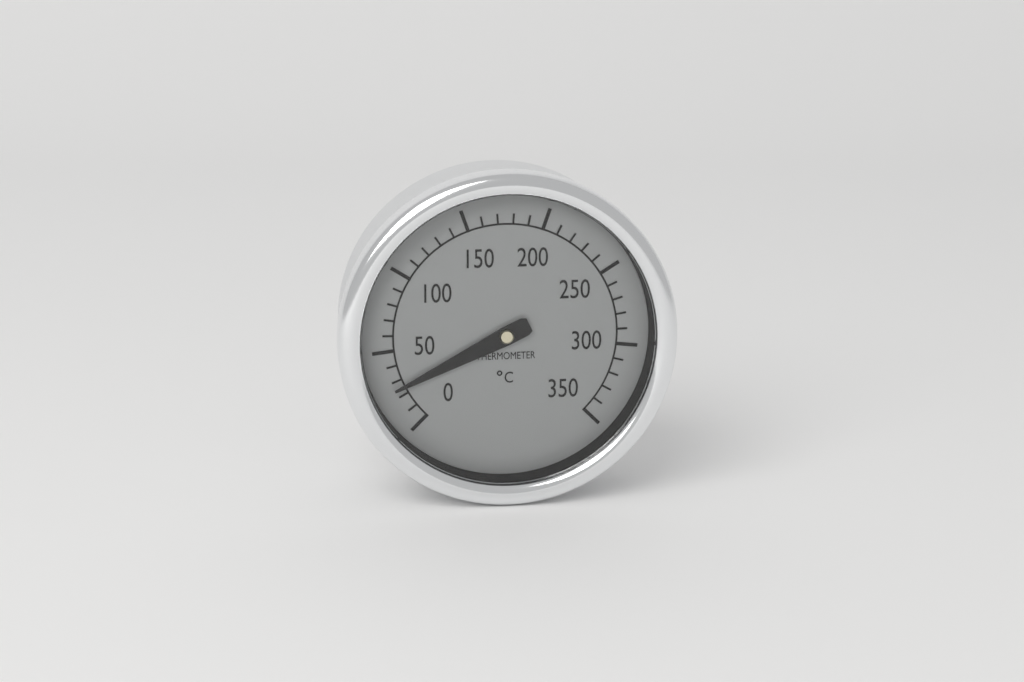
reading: 25 °C
